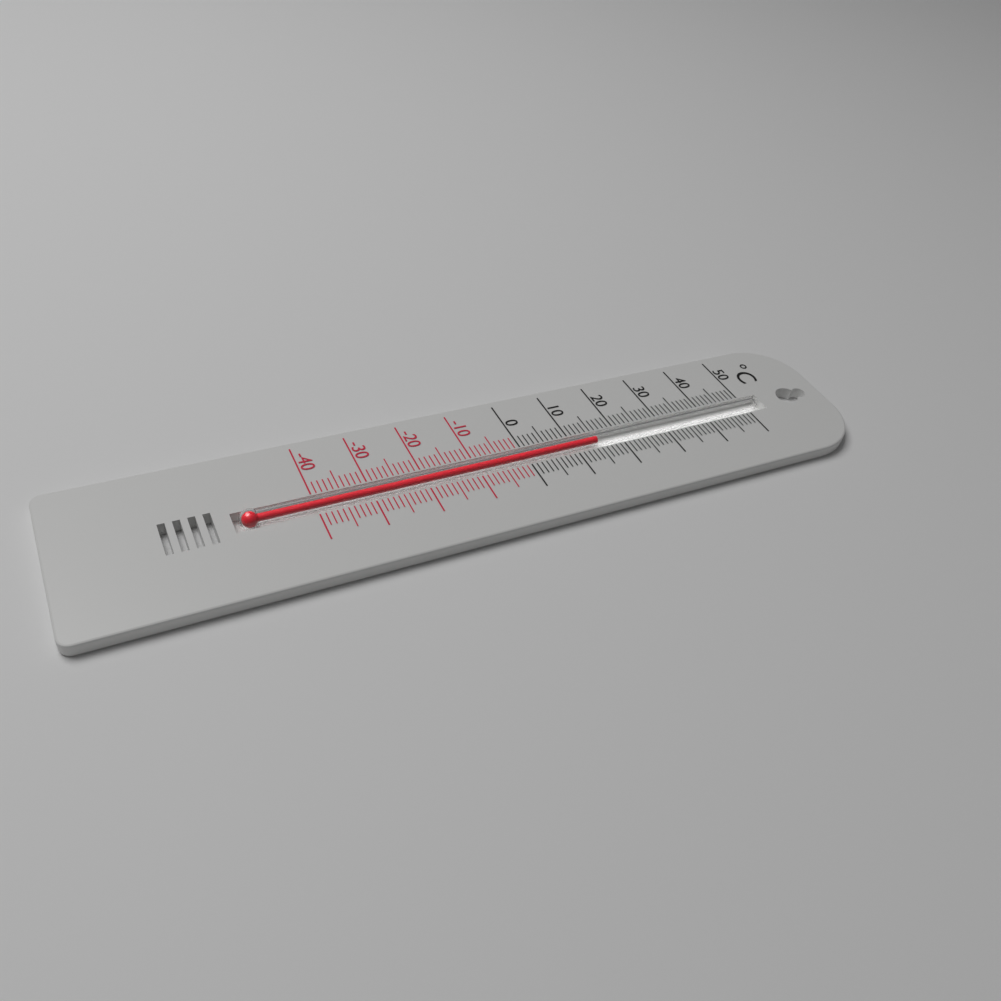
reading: 15 °C
